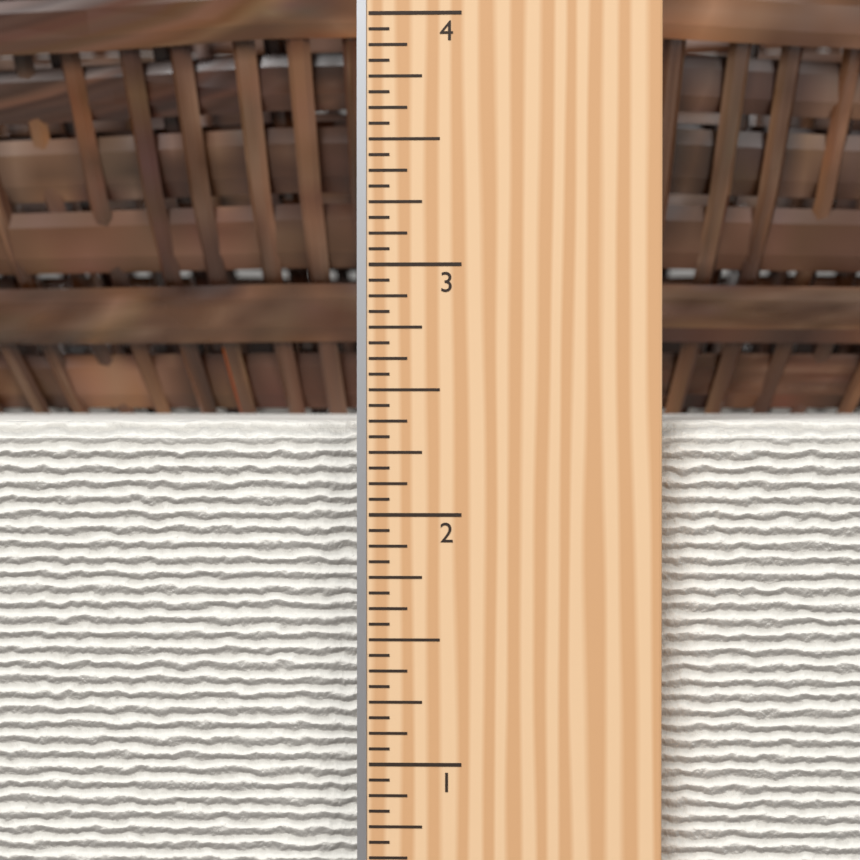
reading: 2.3750 in
